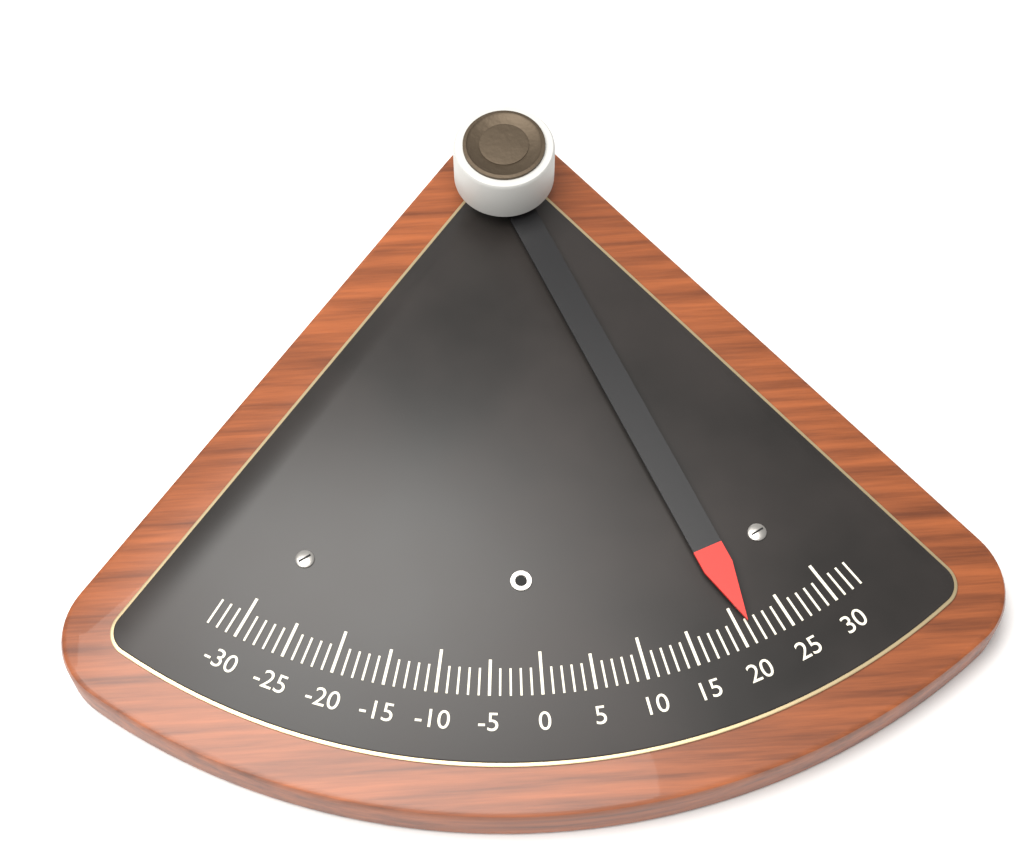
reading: 21 (no unit)
